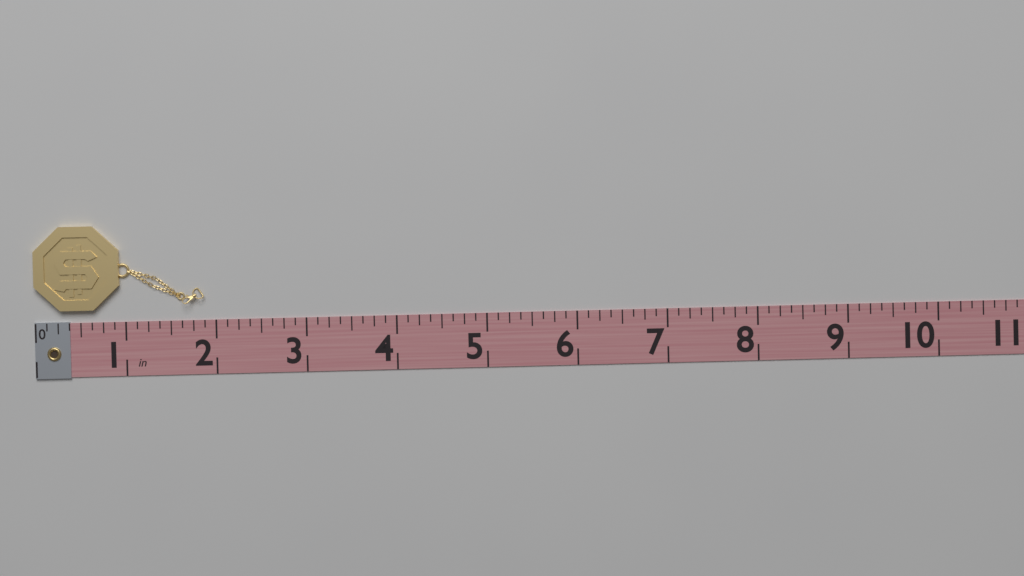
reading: 1.875 in
